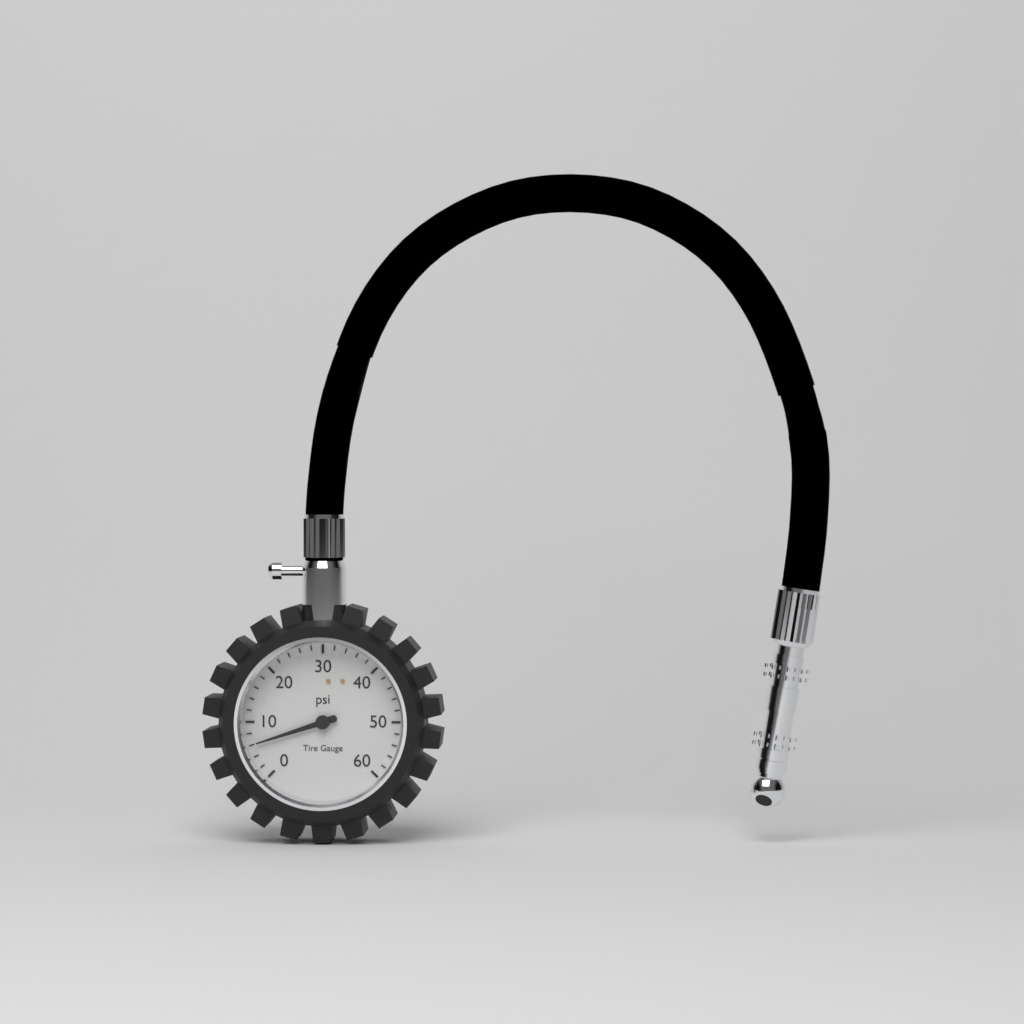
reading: 6 psi
